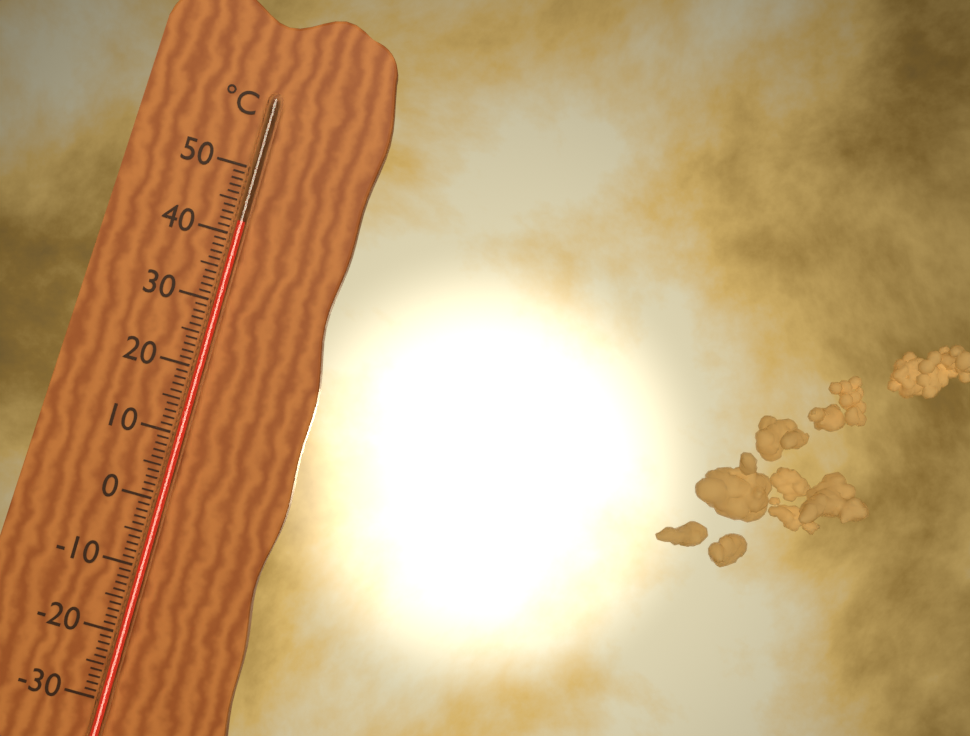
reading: 42 °C
